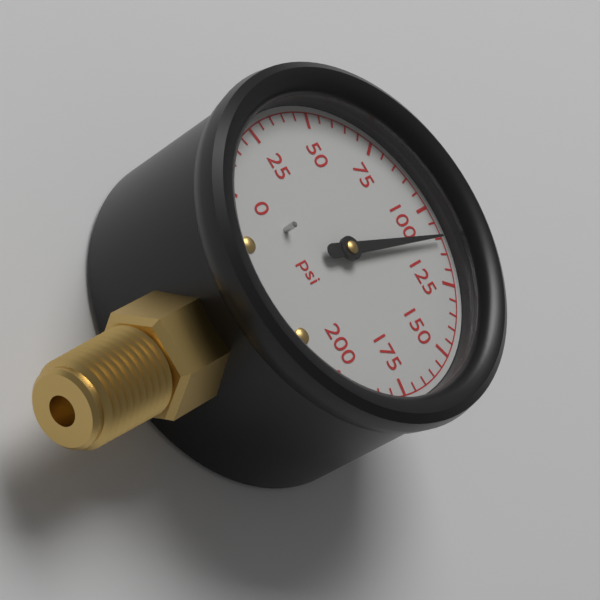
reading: 110 psi
